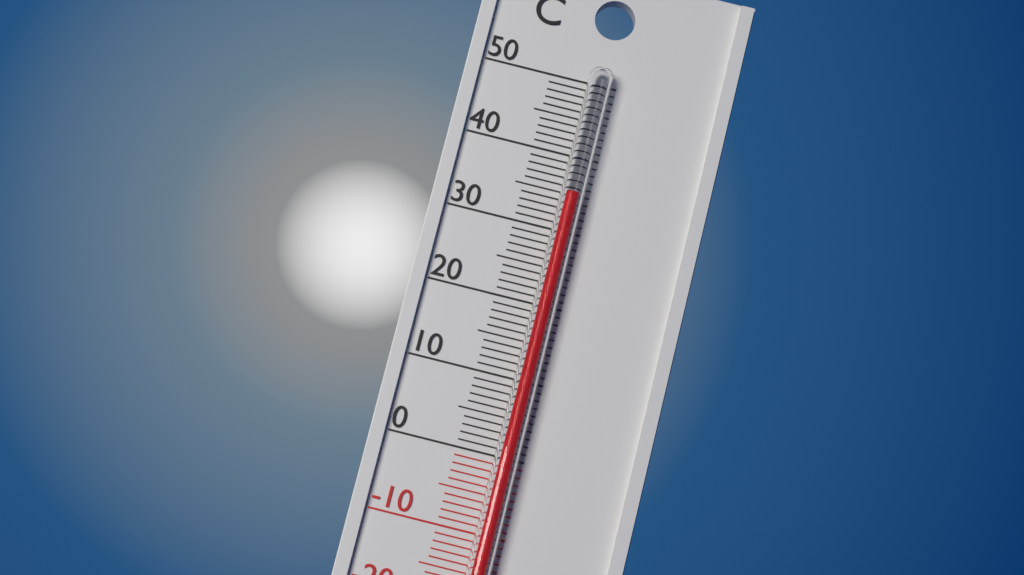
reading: 35 °C
